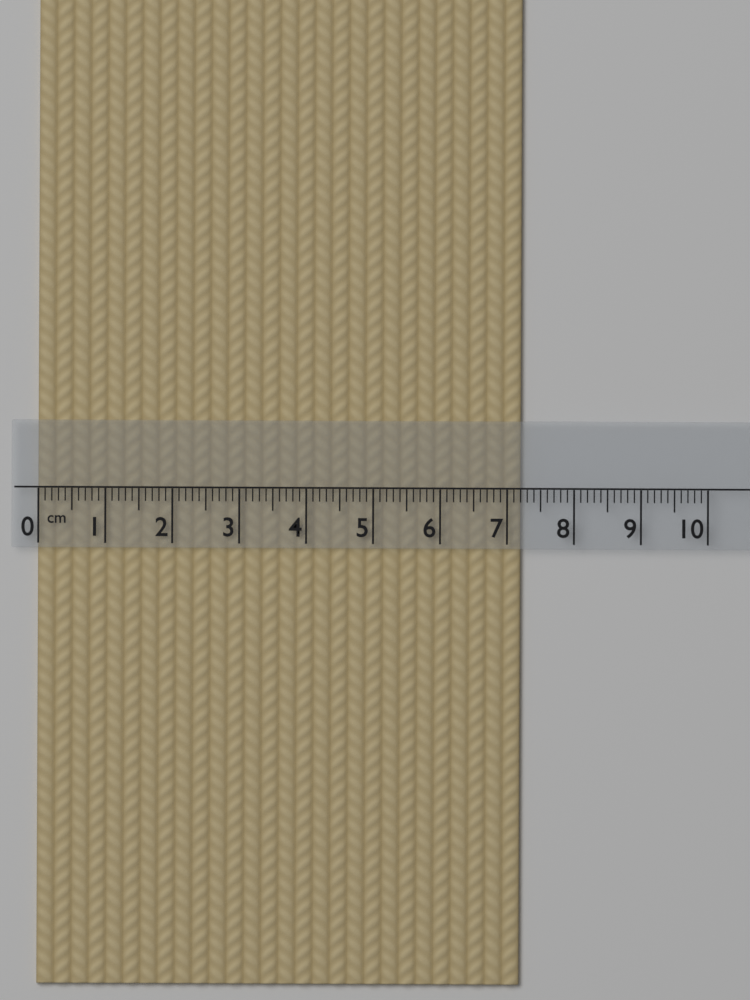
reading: 7.2 cm
